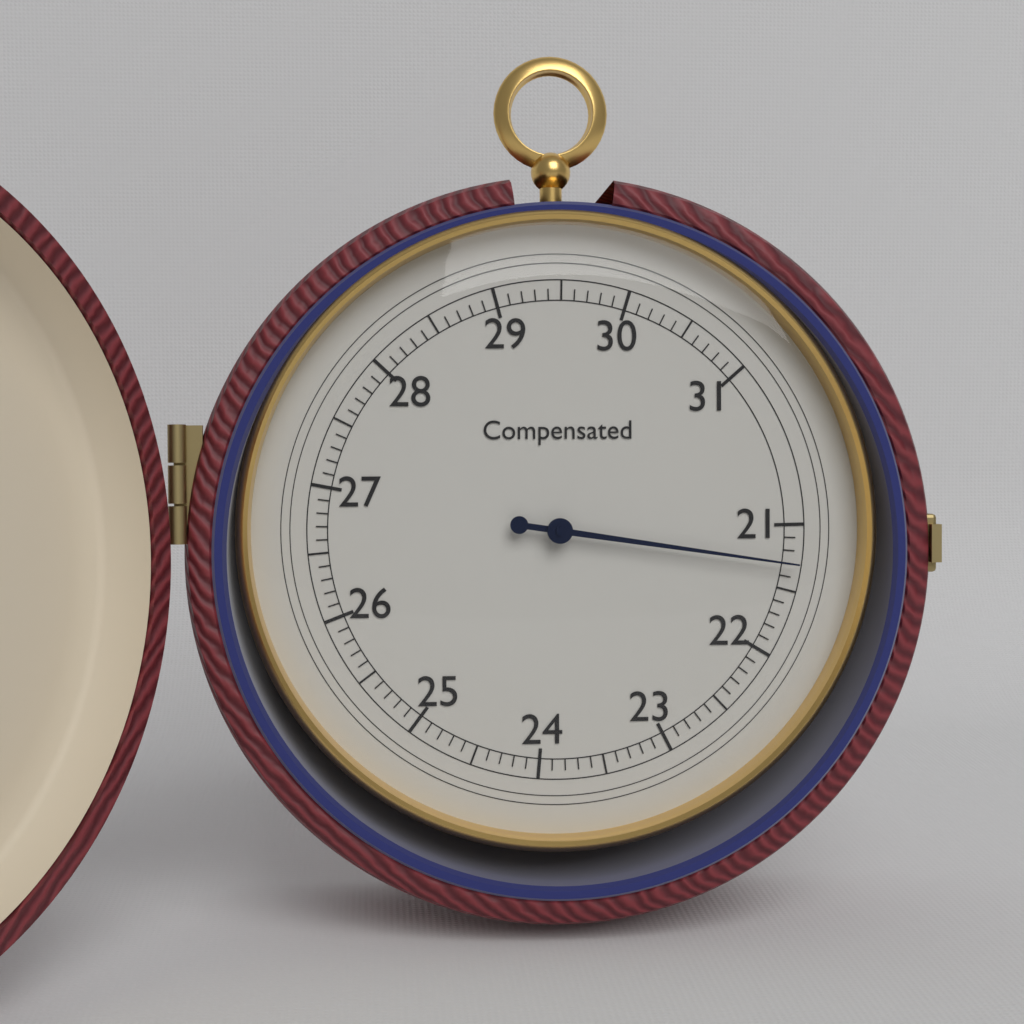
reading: 21.3 (no unit)
